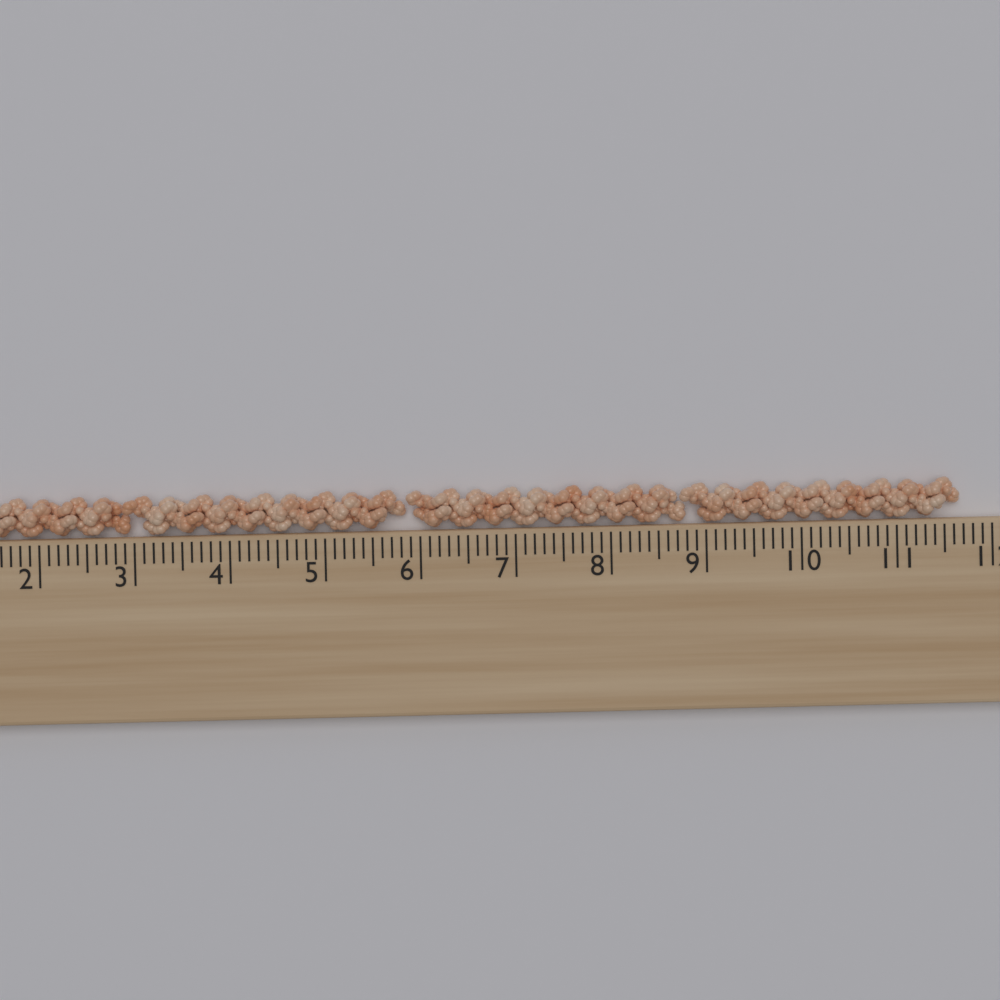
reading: 11.7 cm
